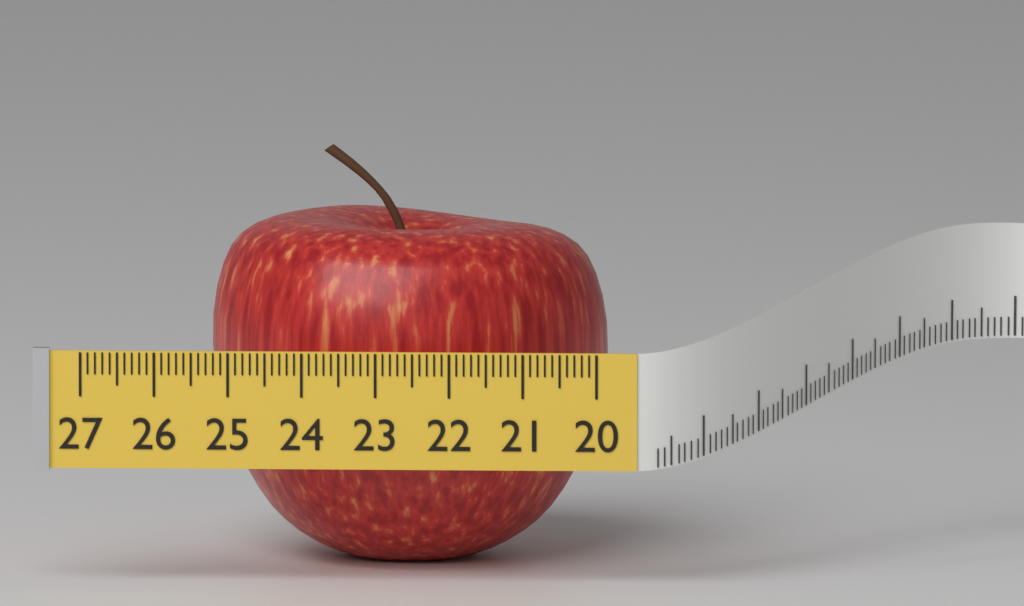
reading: 25.4 (no unit)
